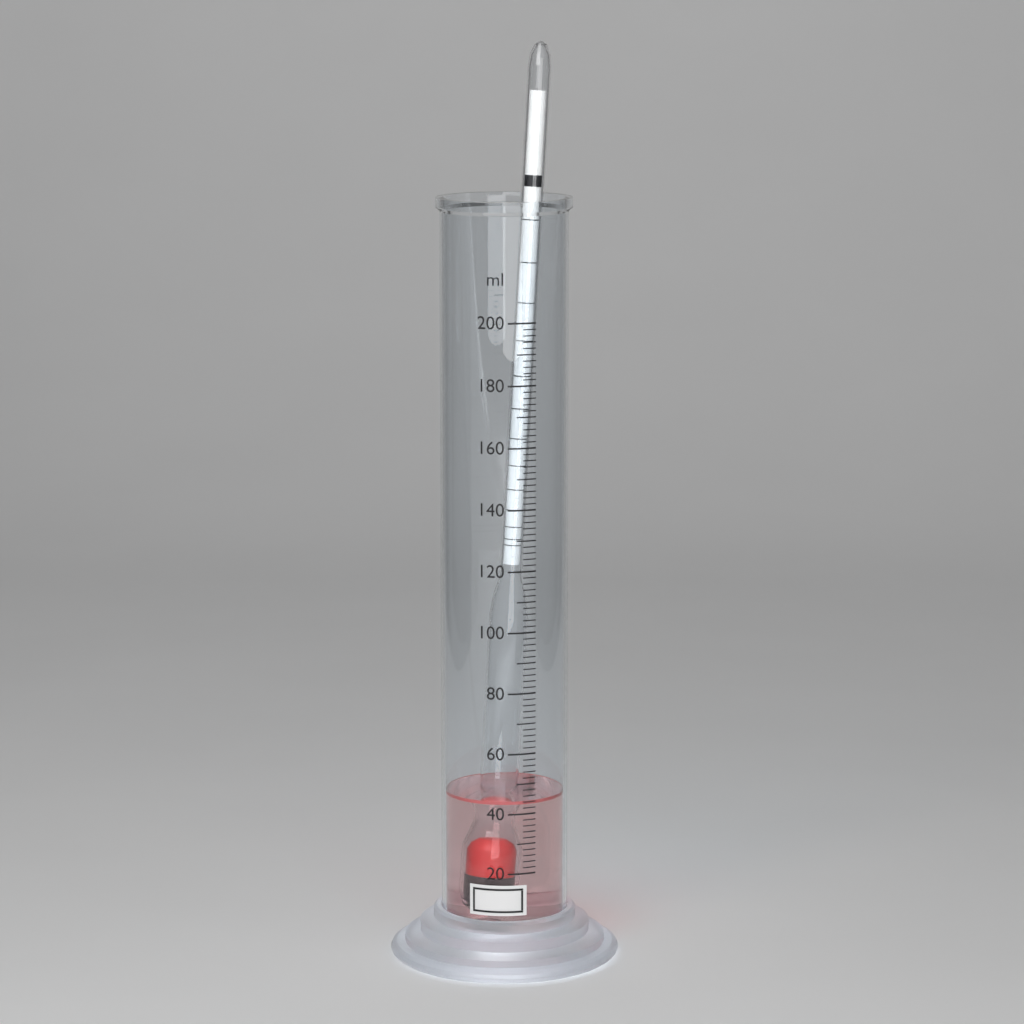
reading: 44 ml
